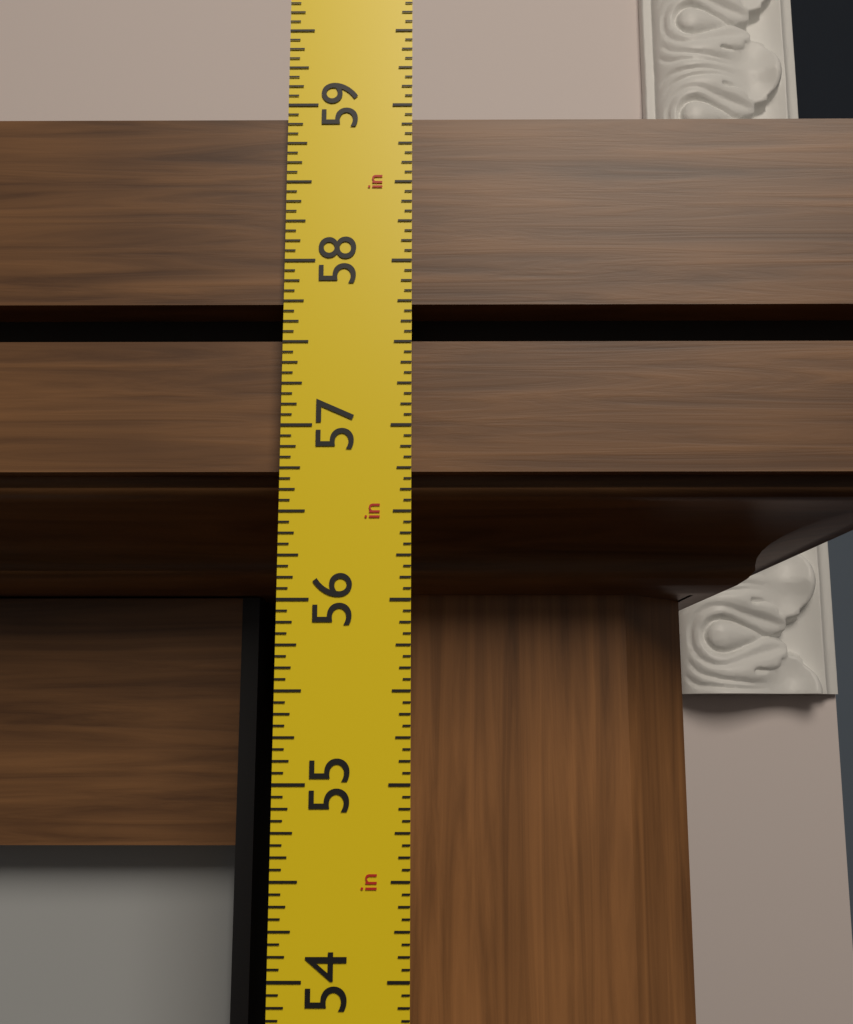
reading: 58.9375 in
